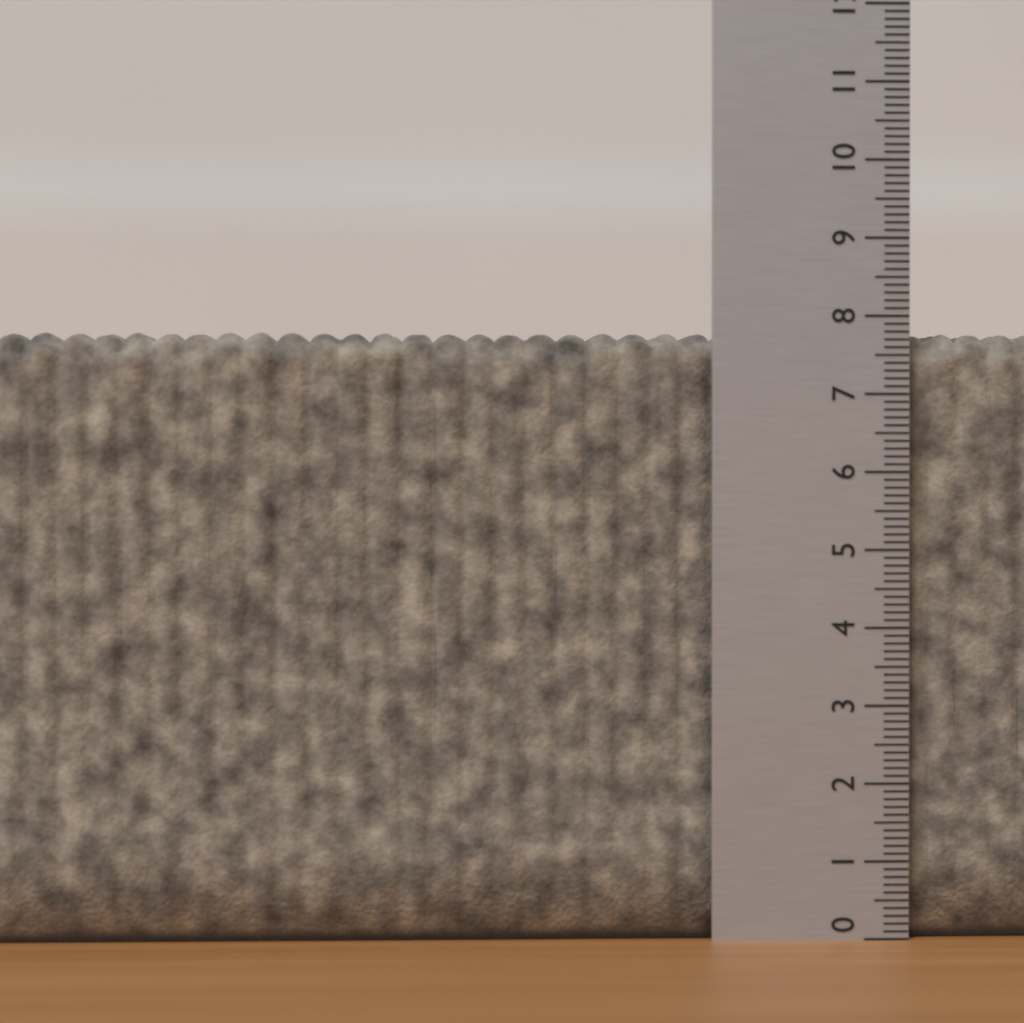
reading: 7.8 (no unit)
